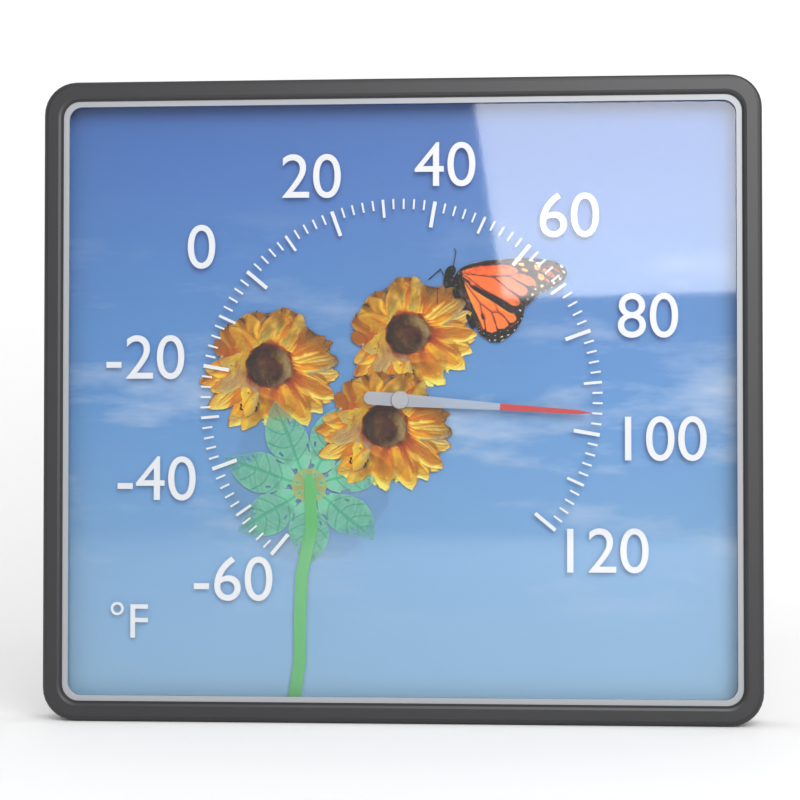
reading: 96 °F
